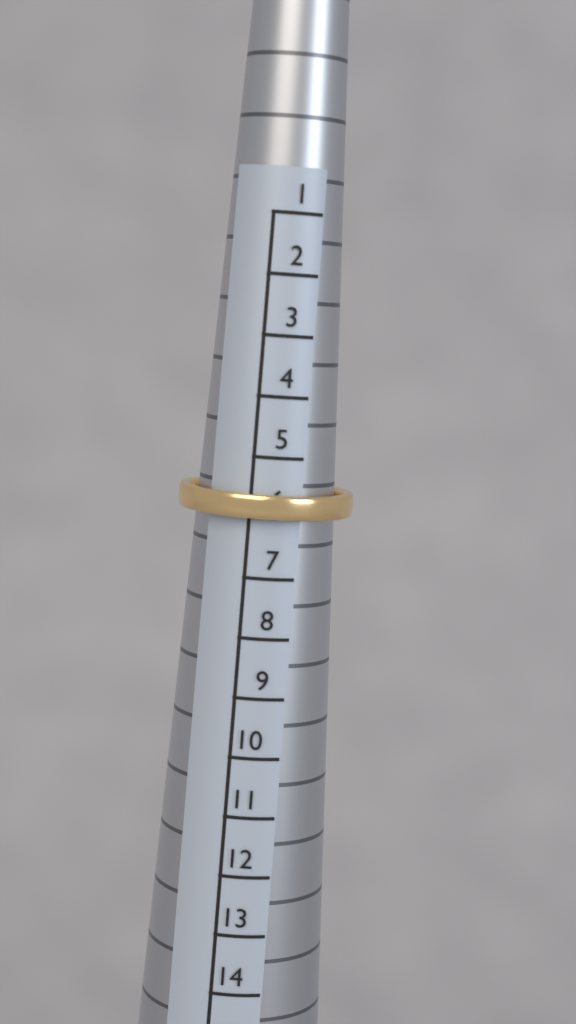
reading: 6 (no unit)
